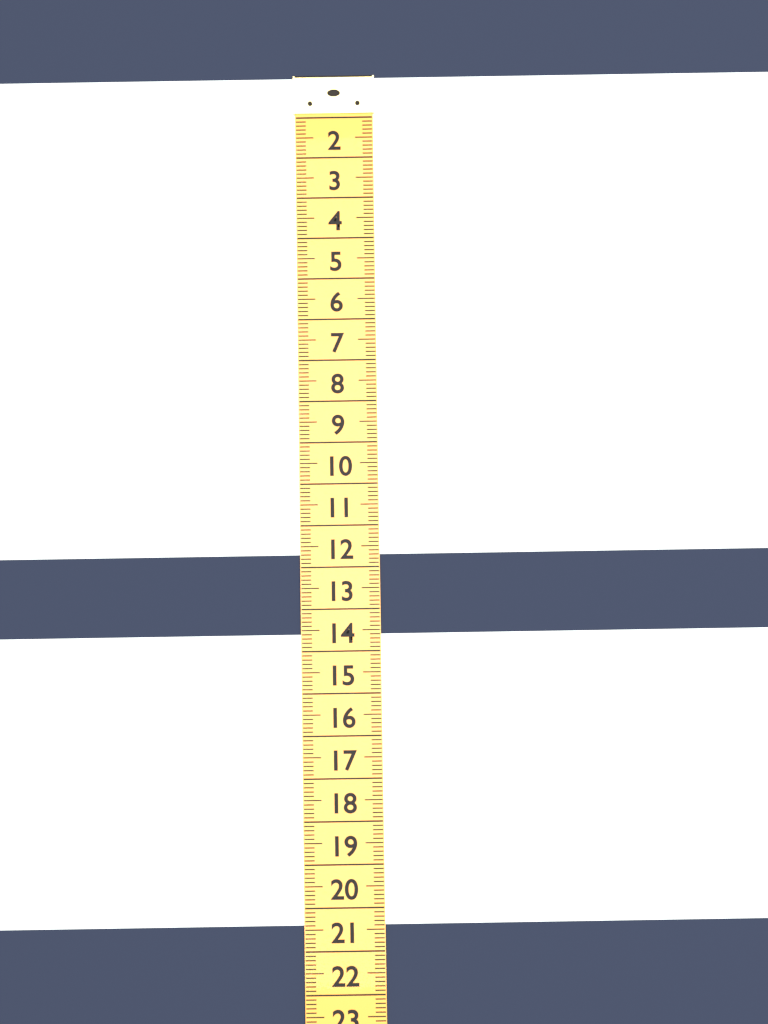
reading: 11.7 (no unit)
